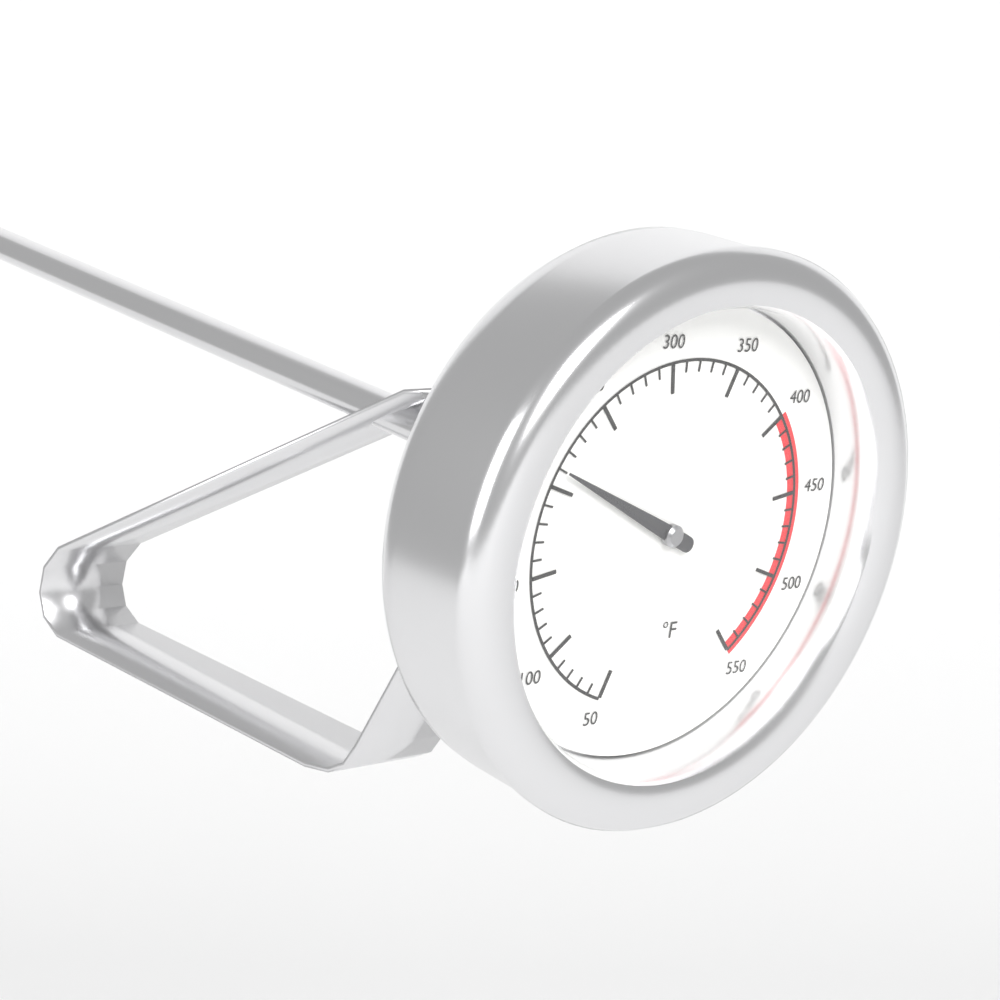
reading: 210 °F
